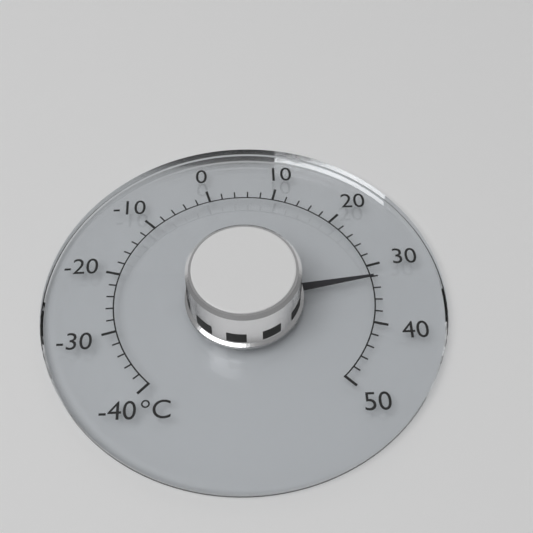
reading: 32 °C
